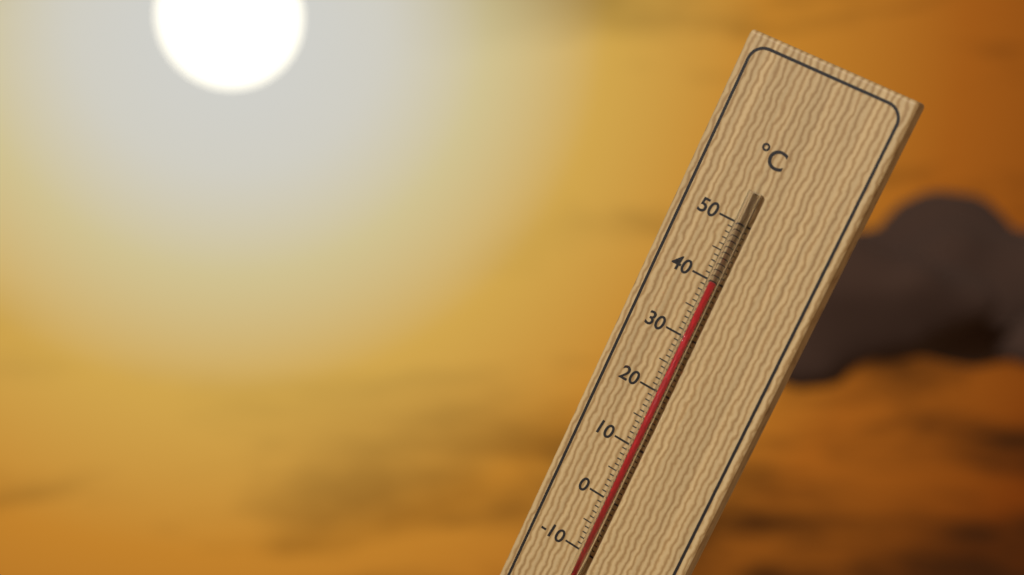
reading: 40 °C
